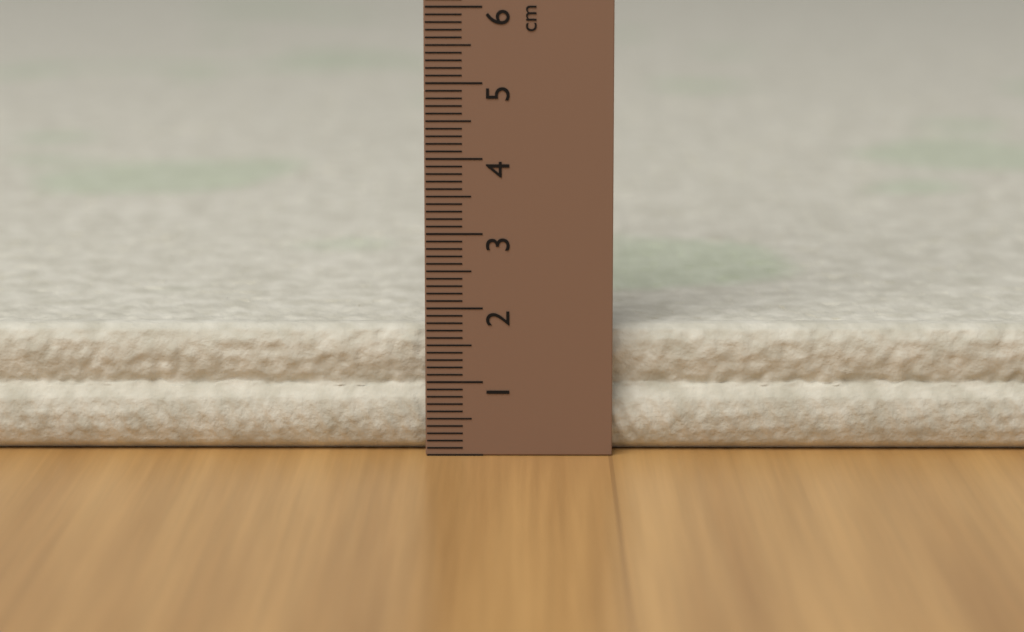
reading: 1.7 cm
